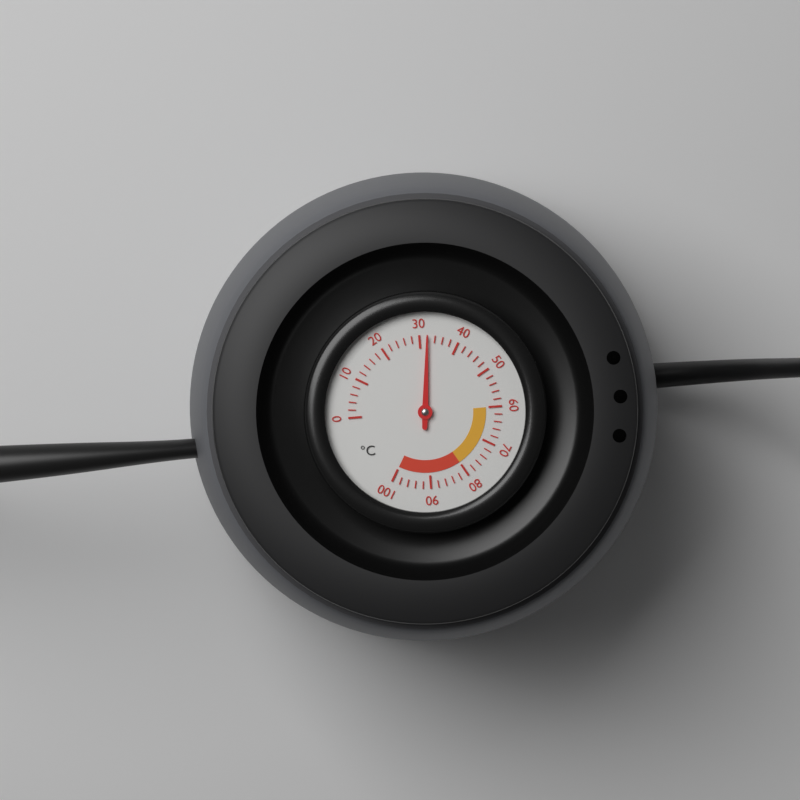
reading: 32 °C
